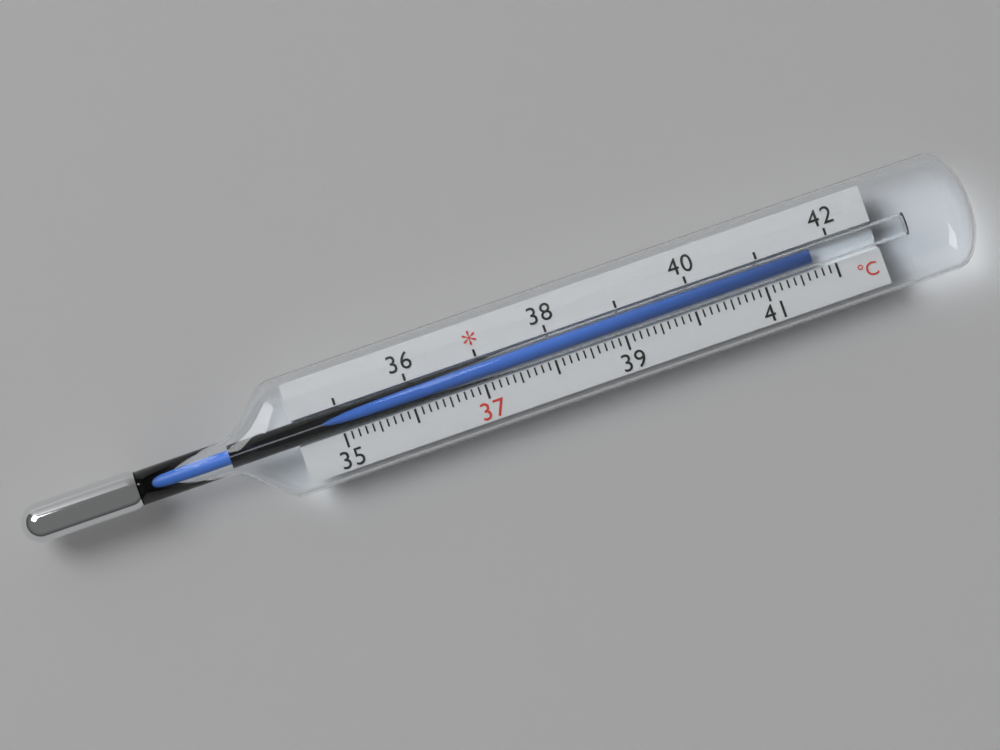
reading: 41.7 °C
